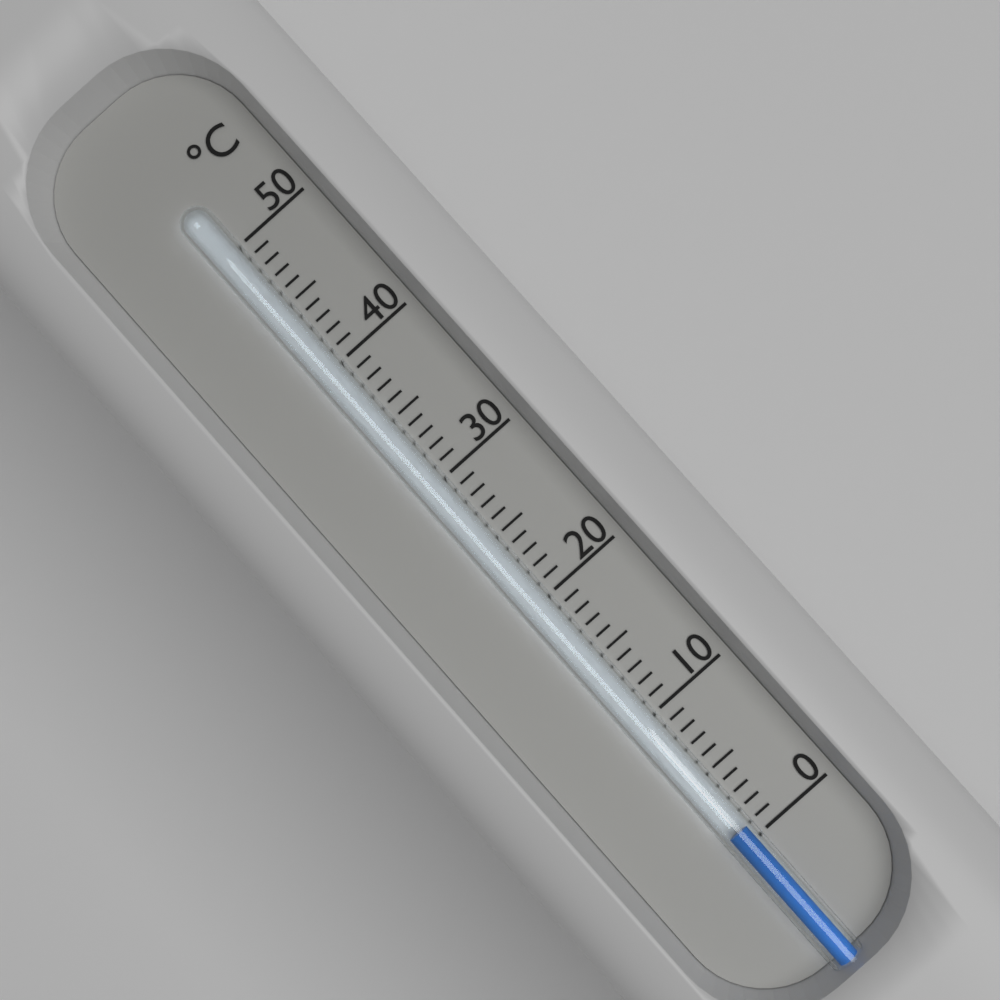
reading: 1 °C
